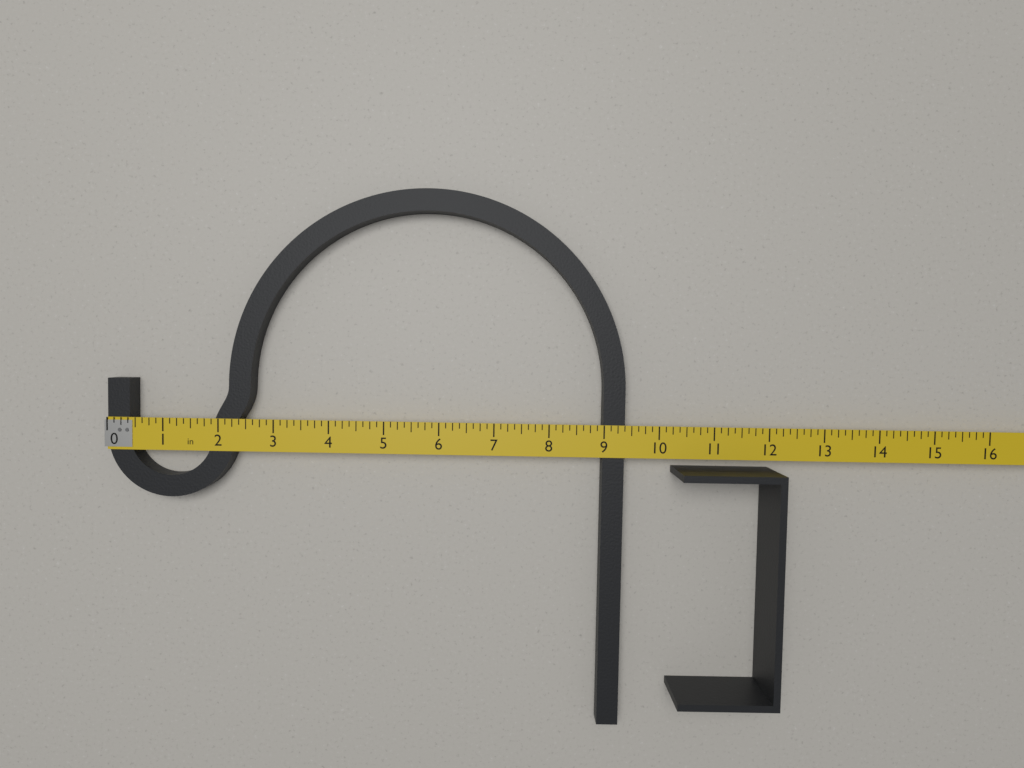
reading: 9.375 in
